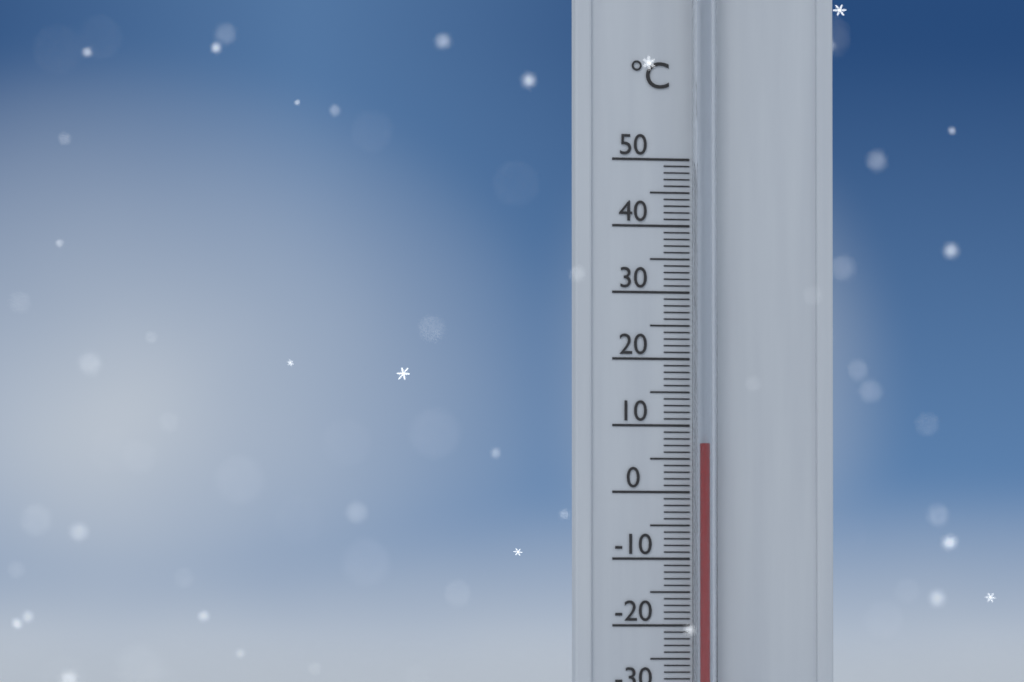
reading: 7 °C
